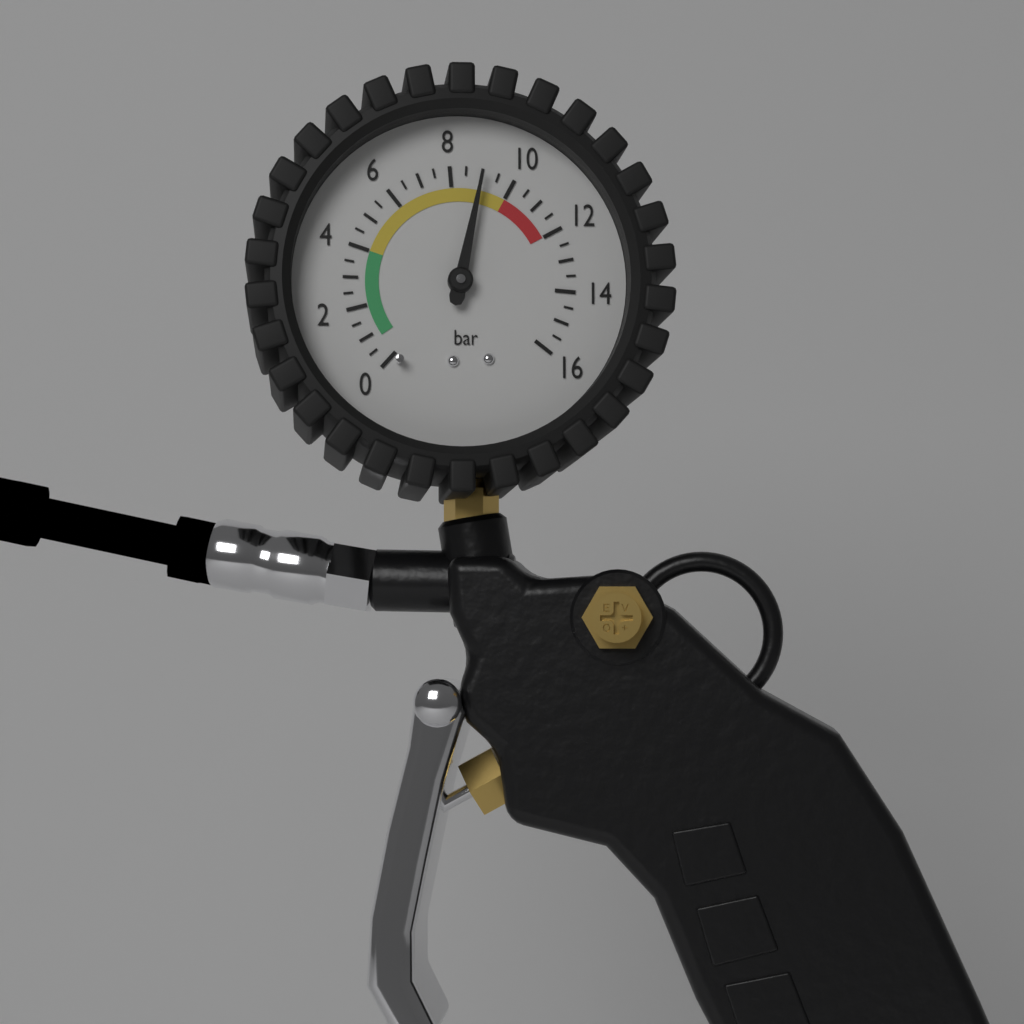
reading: 9.0 bar
